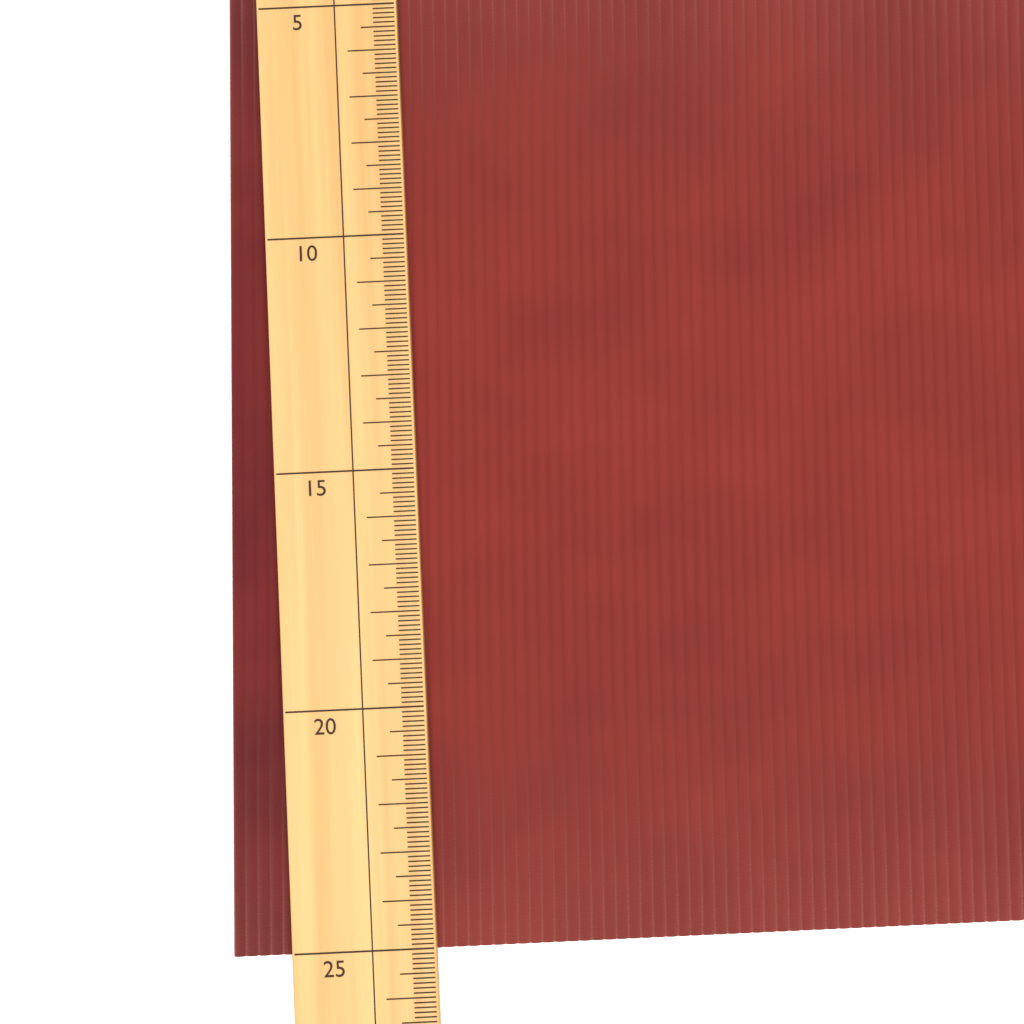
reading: 25.1 (no unit)
